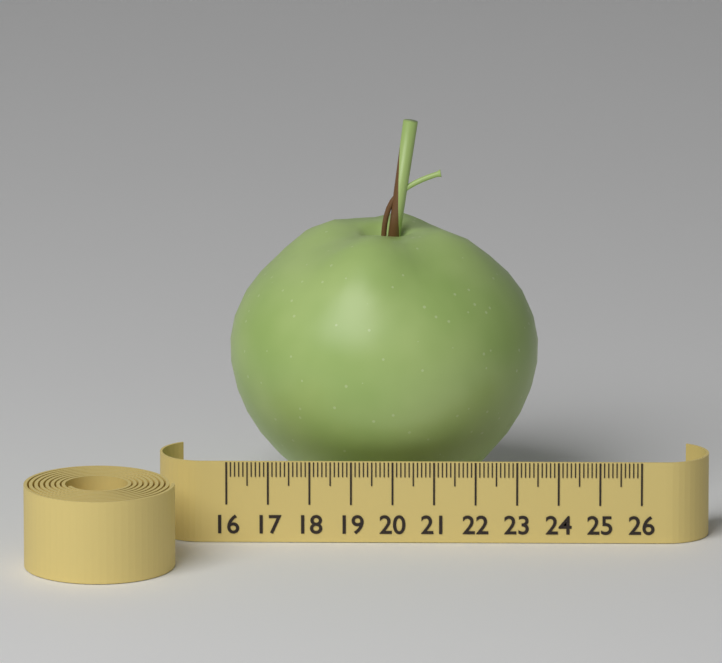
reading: 23.5 (no unit)
